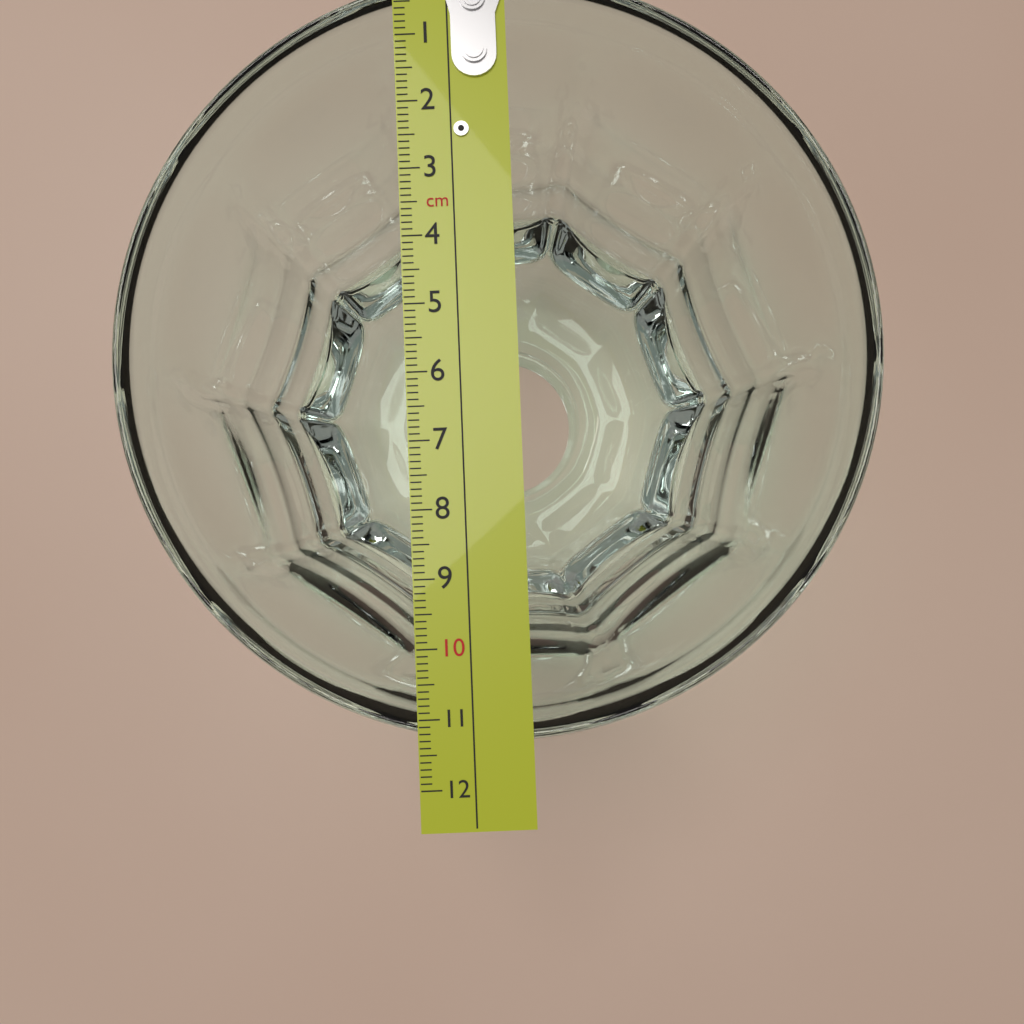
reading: 11.4 cm
